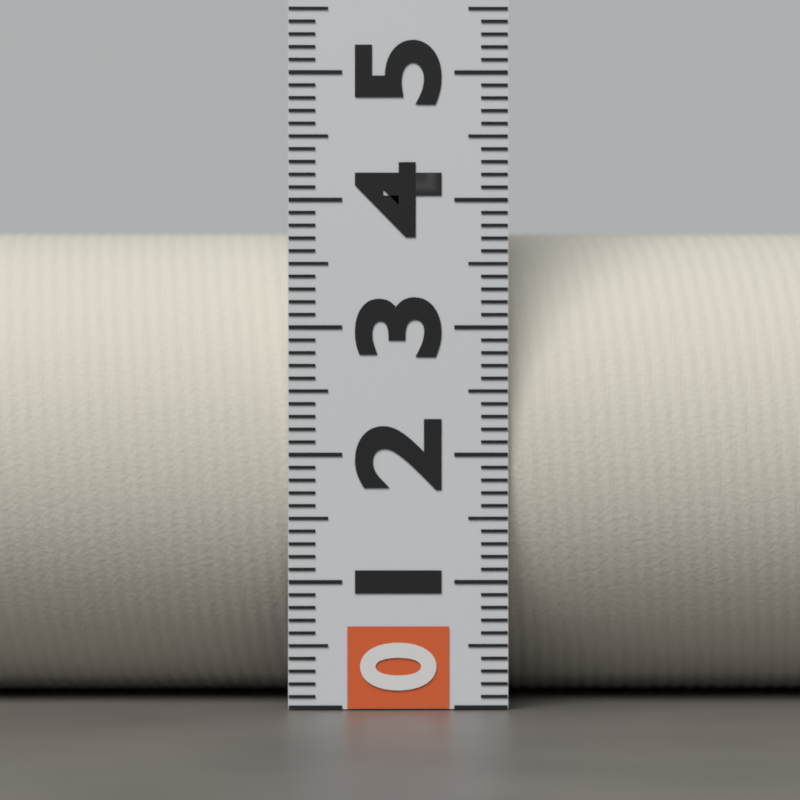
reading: 3.8 (no unit)
